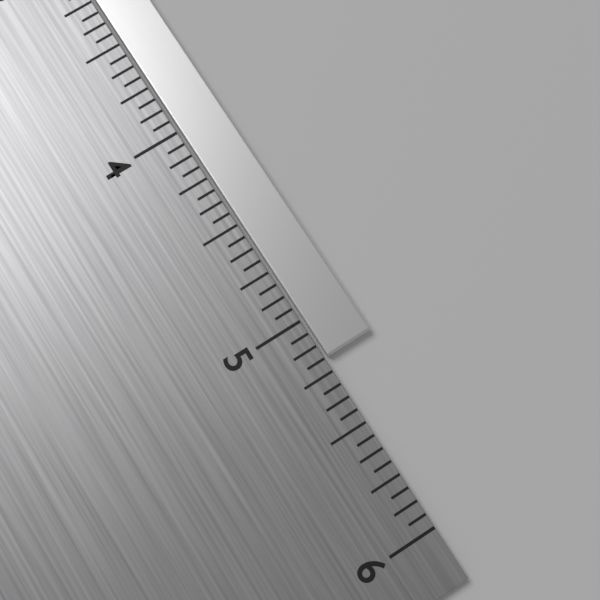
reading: 5.1875 in
